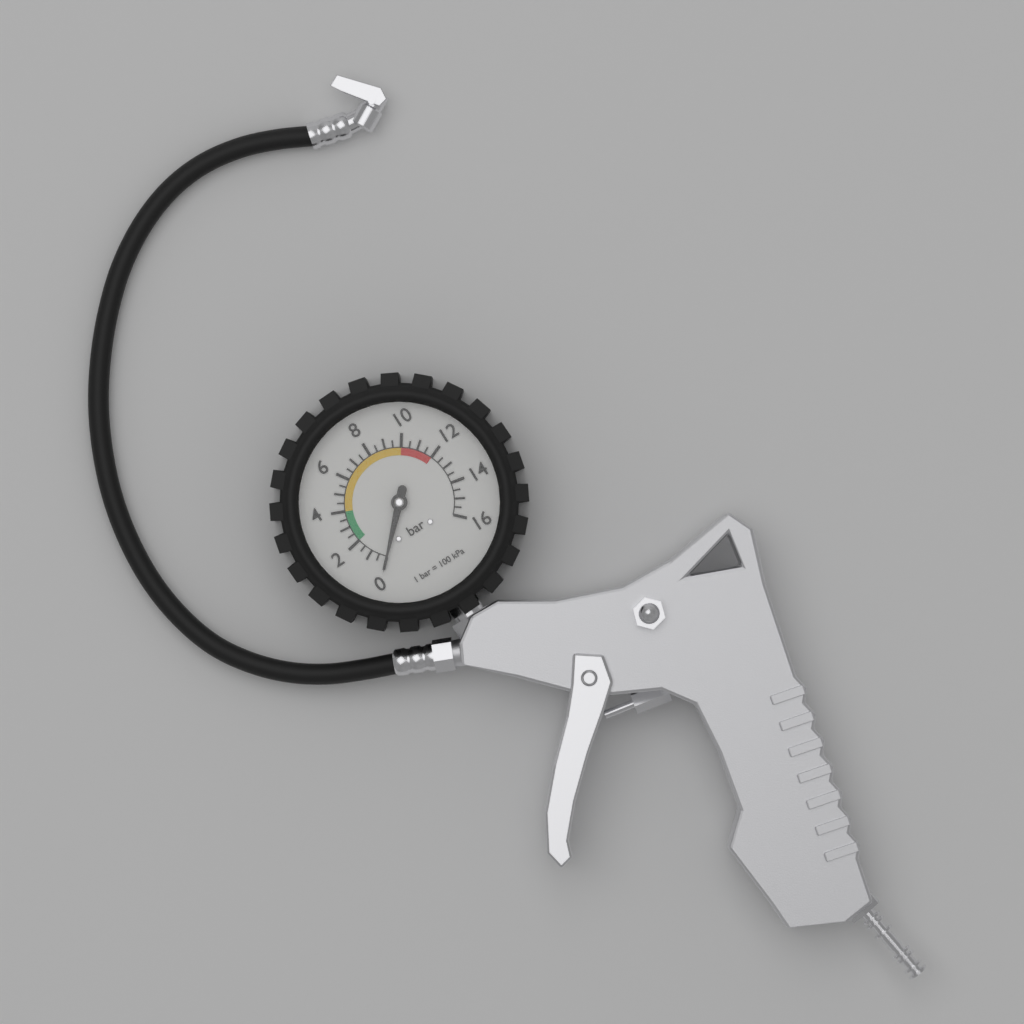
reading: 0.0 bar
